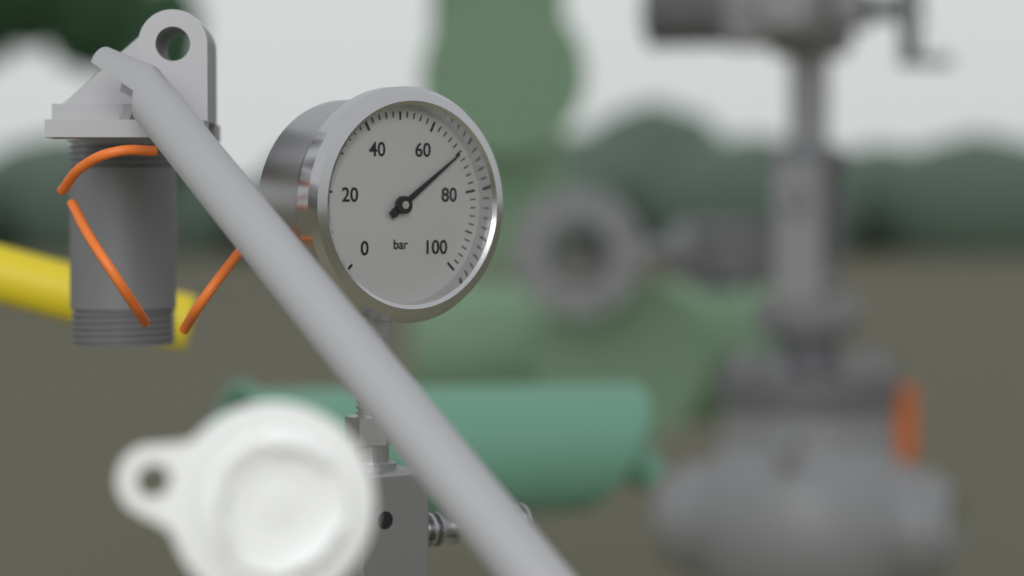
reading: 70 bar
